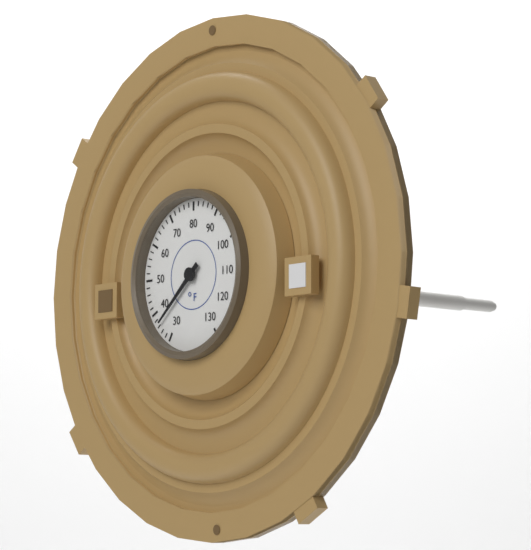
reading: 36 °F
